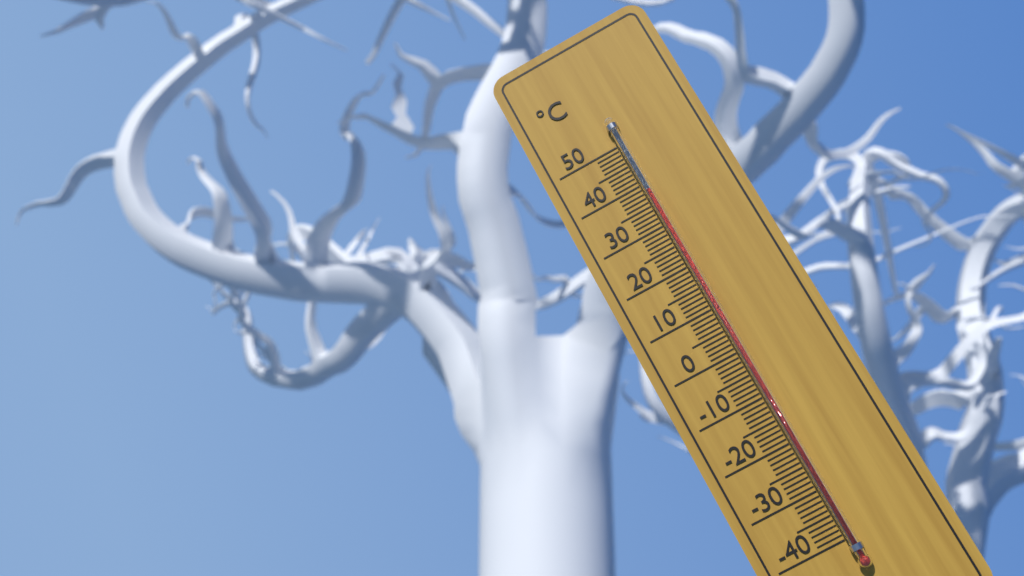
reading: 38 °C
